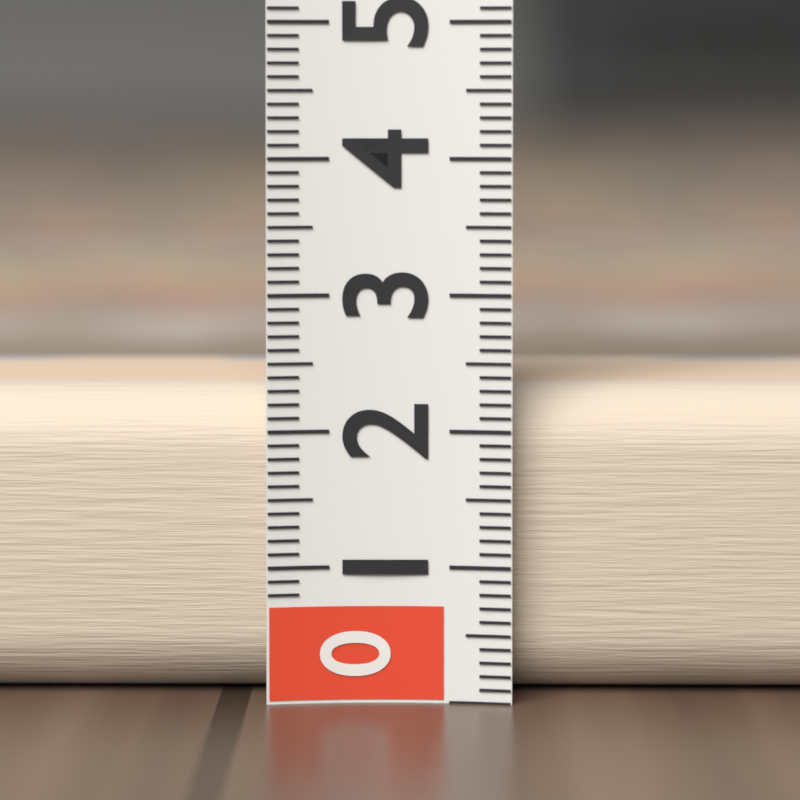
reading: 2.3 (no unit)
